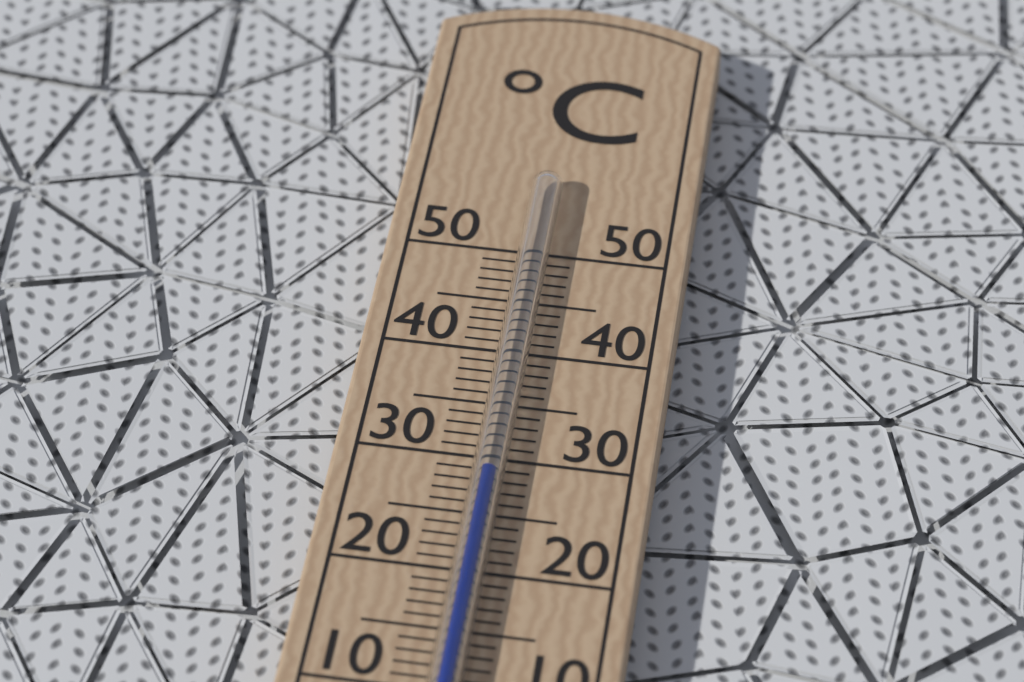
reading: 28 °C
